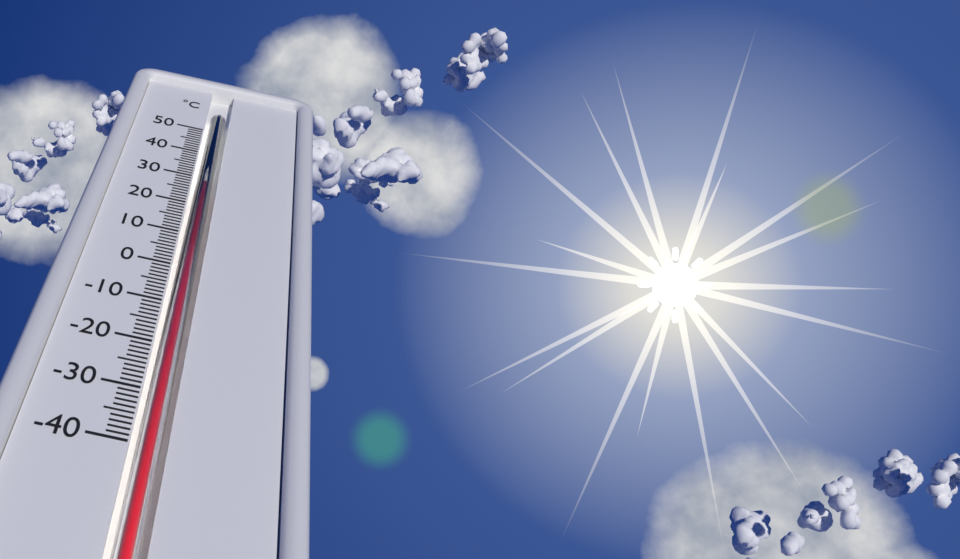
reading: 28 °C
